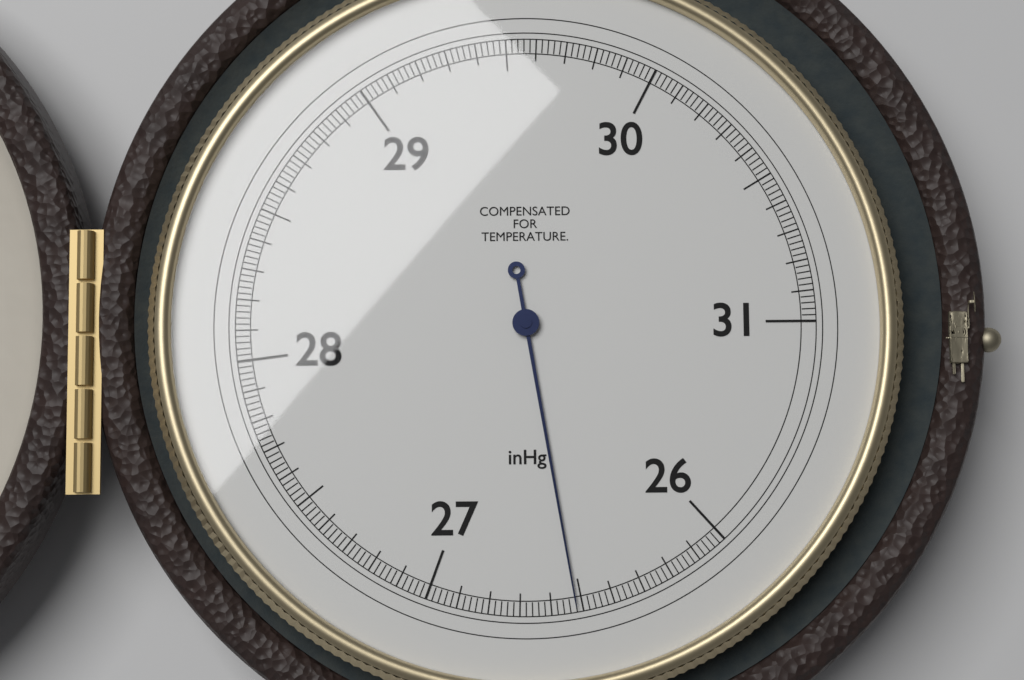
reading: 26.52 inHg
